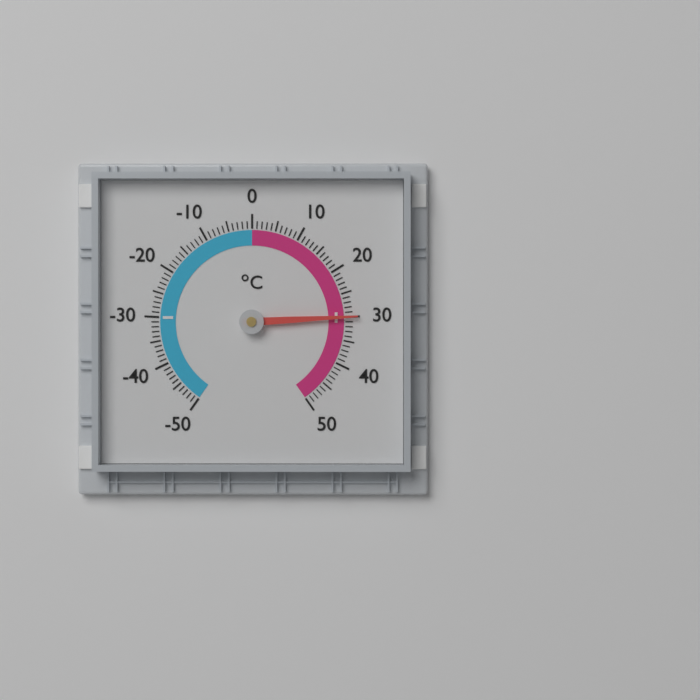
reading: 30 °C
